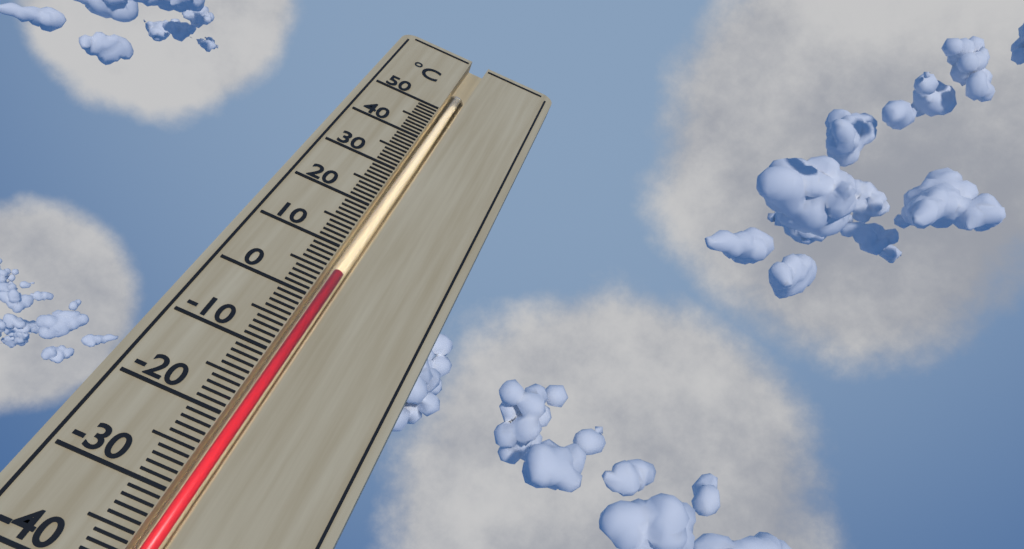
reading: 6 °C
